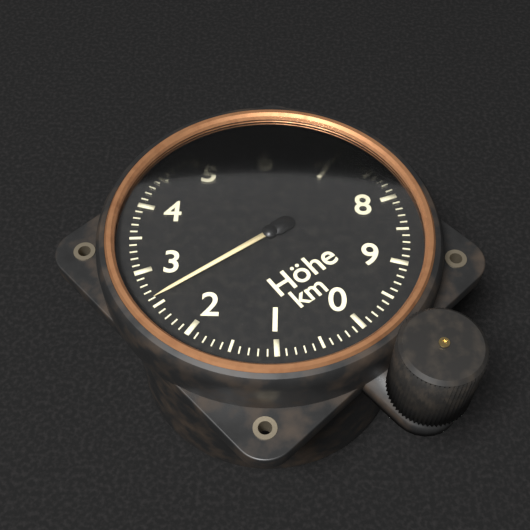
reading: 2.6 km
